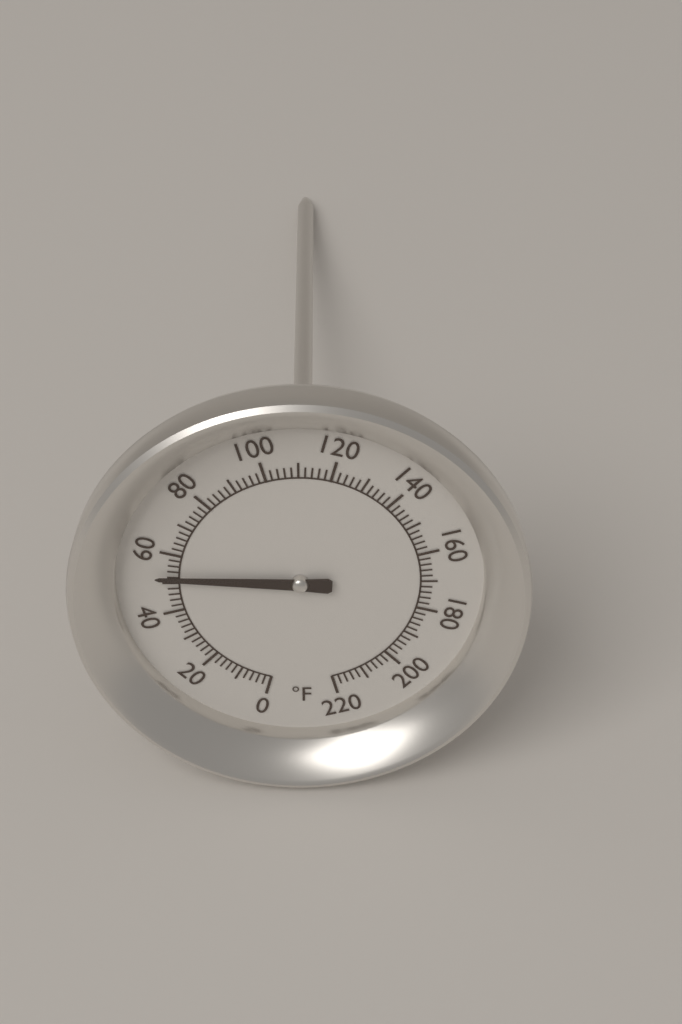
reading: 52 °F
